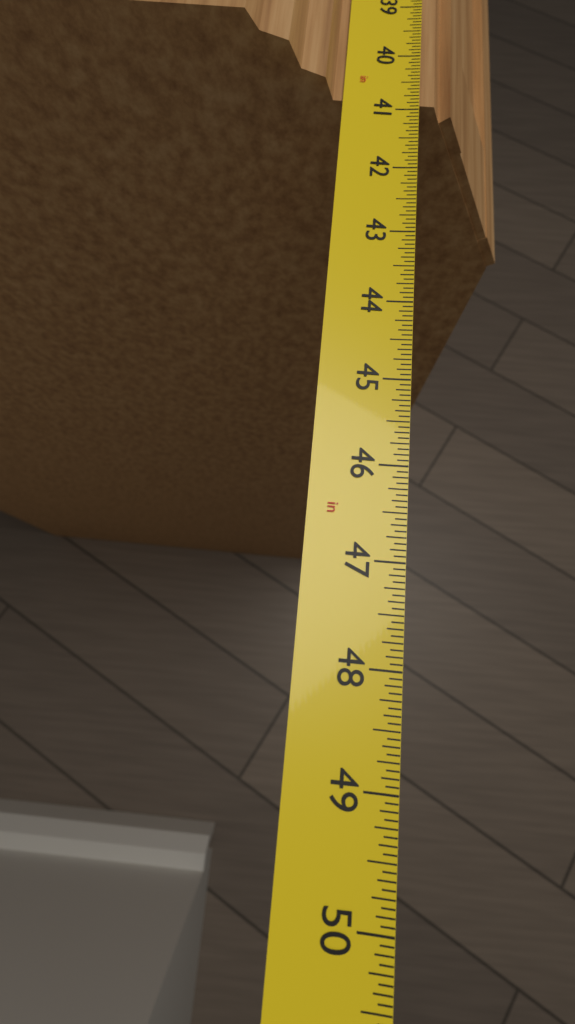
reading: 40.8750 in
